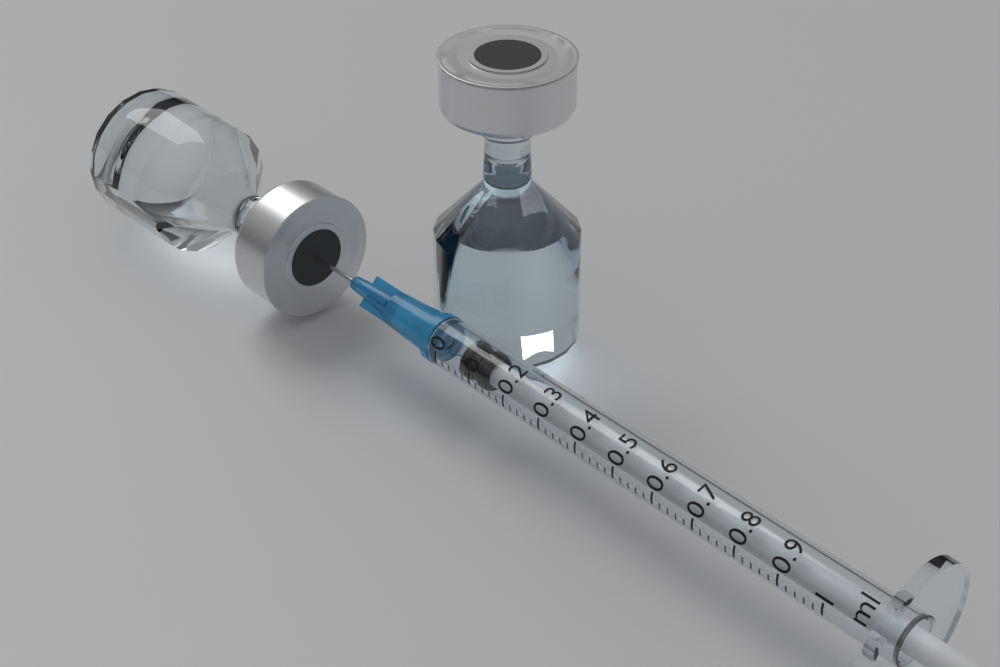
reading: 0.06 ml
